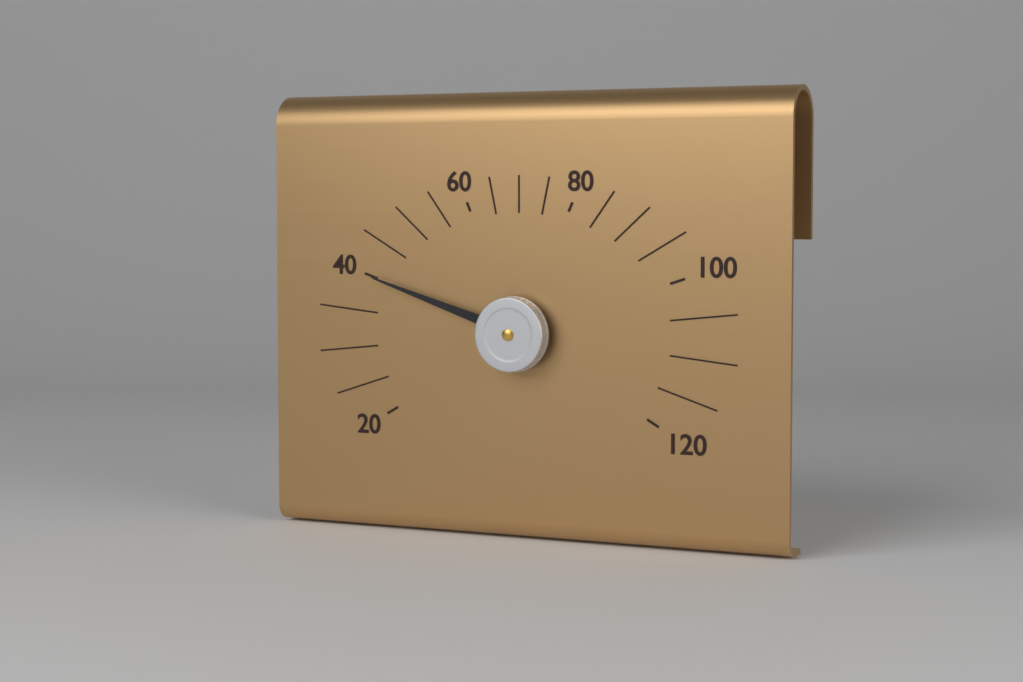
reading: 40 (no unit)
